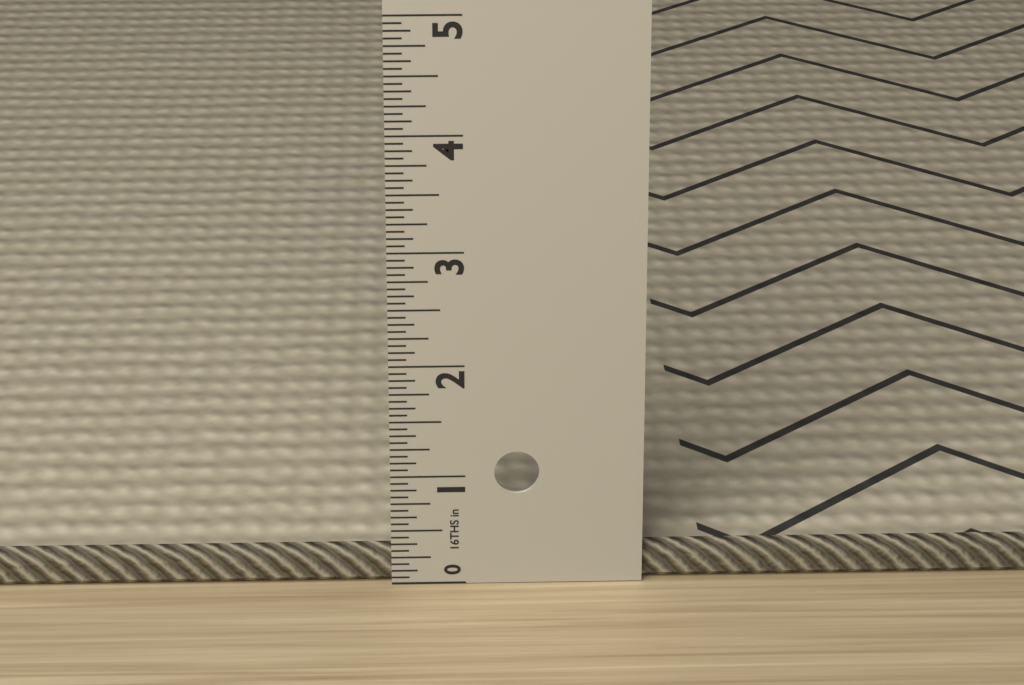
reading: 0.3125 in
